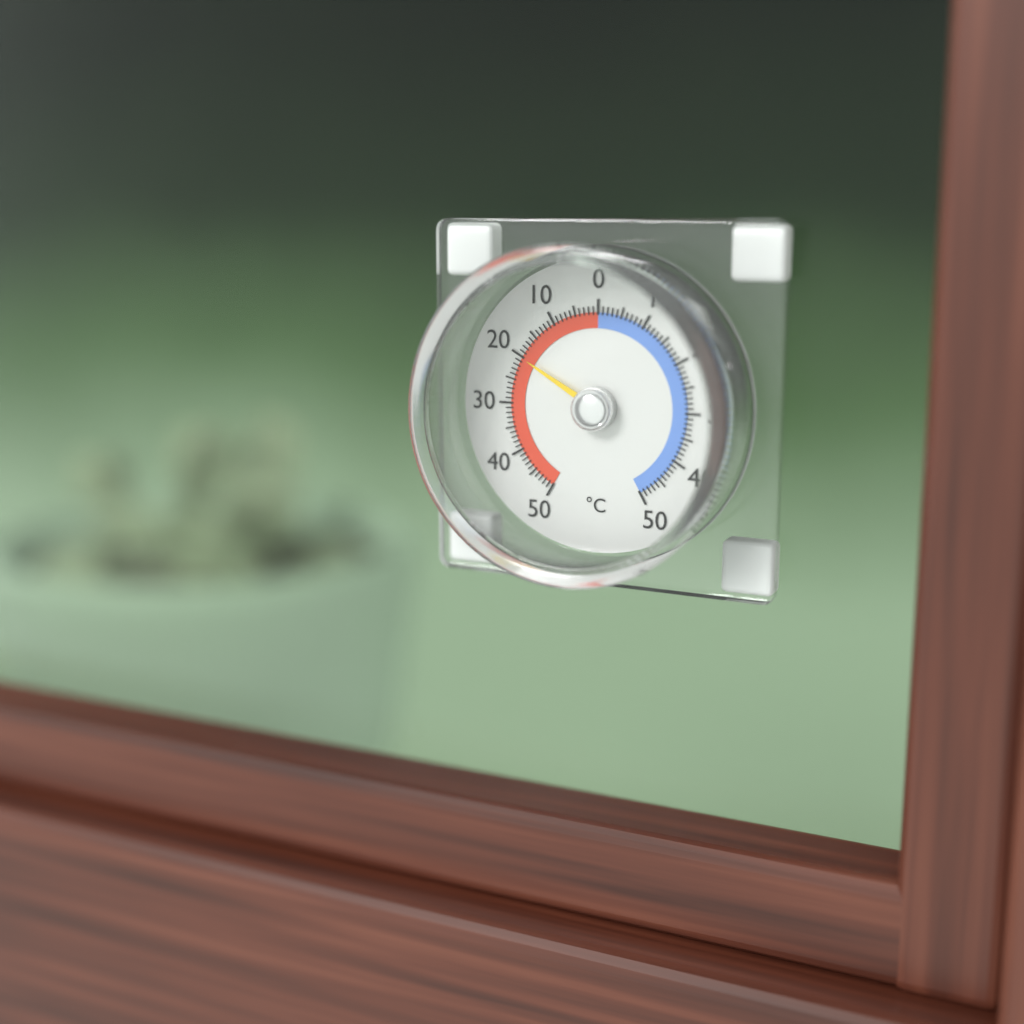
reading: 20 °C
